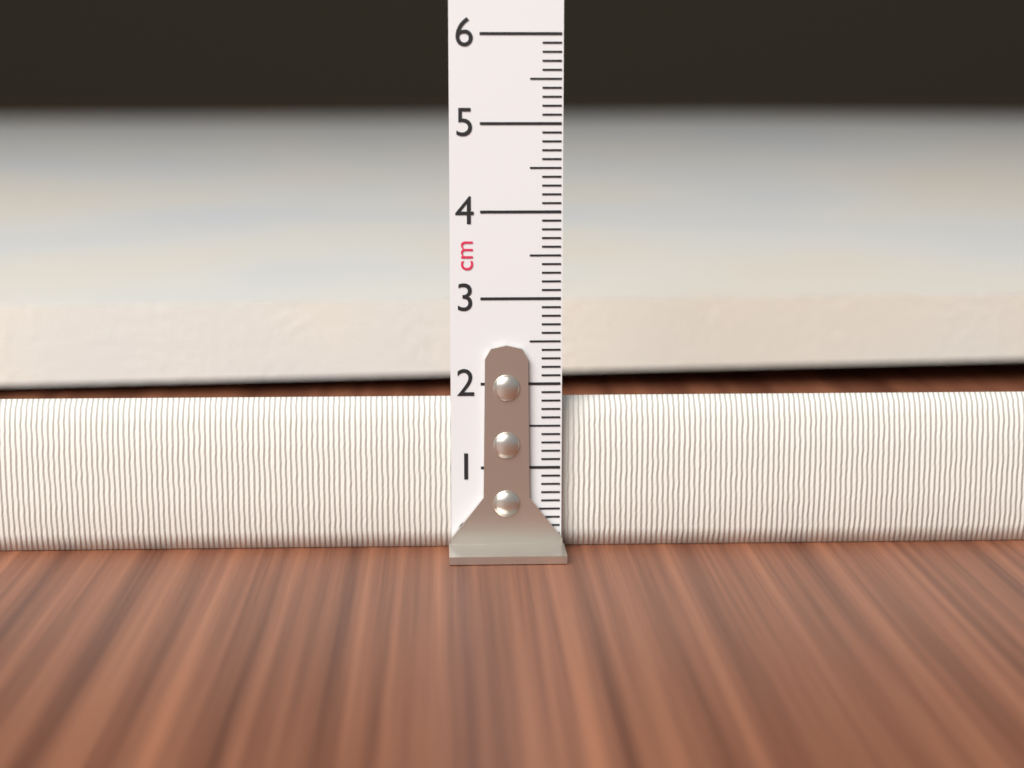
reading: 1.8 cm
